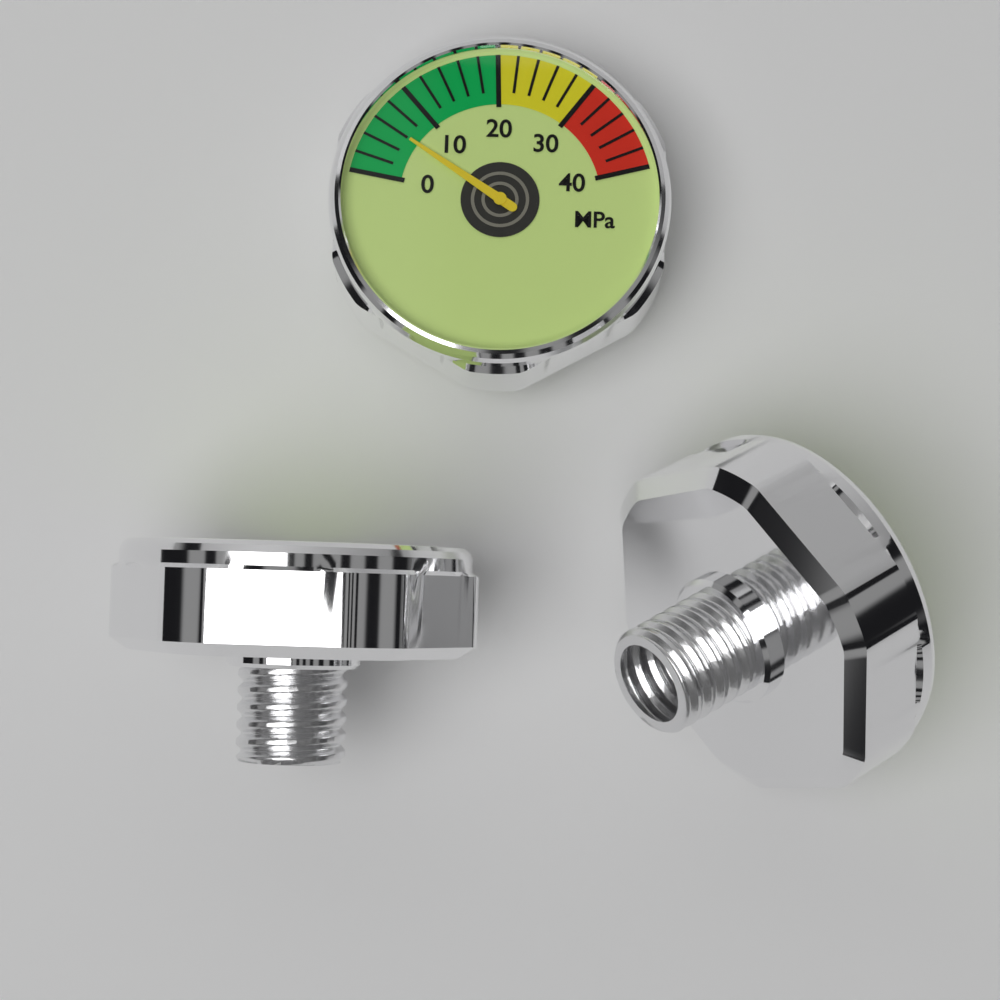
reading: 6 MPa
